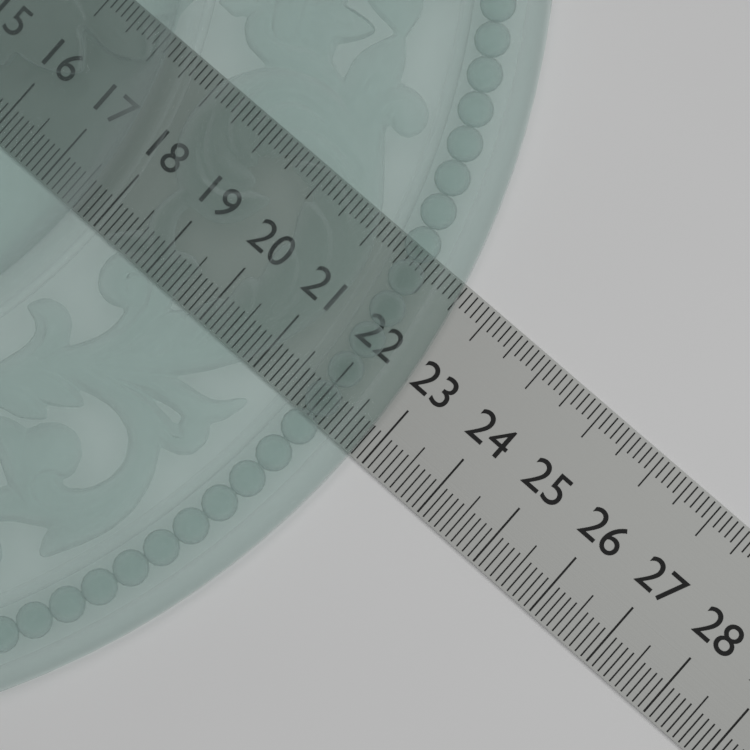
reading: 22.8 (no unit)
